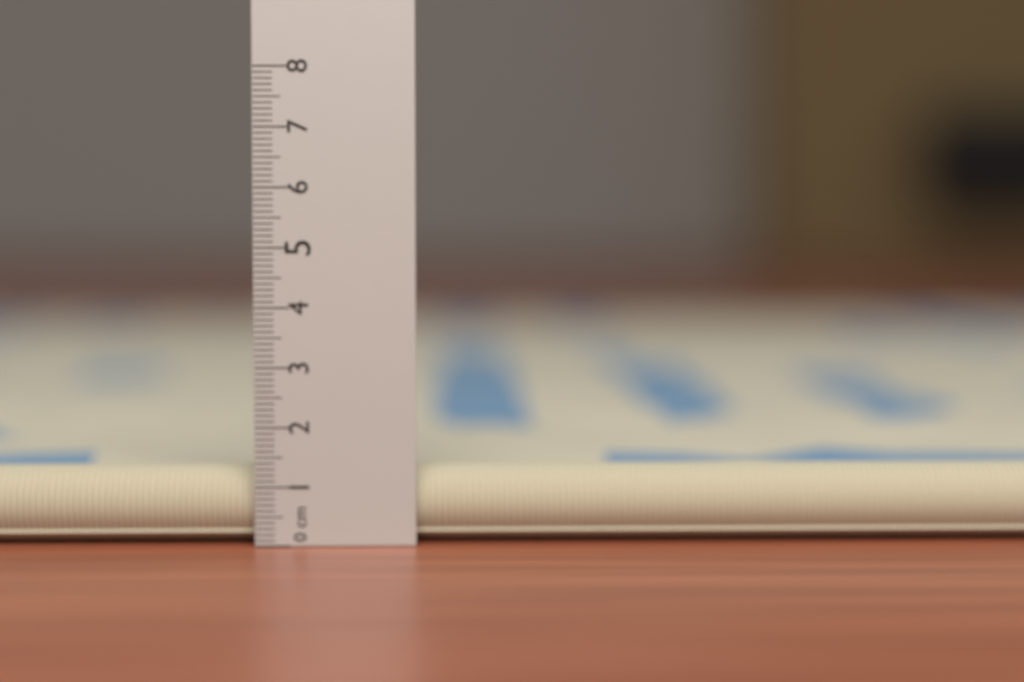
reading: 1.3 cm
